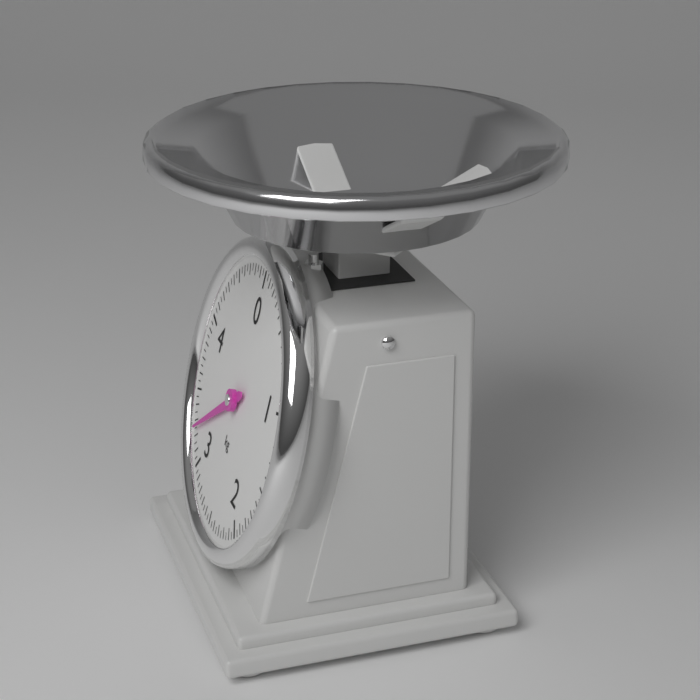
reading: 3.25 kg
